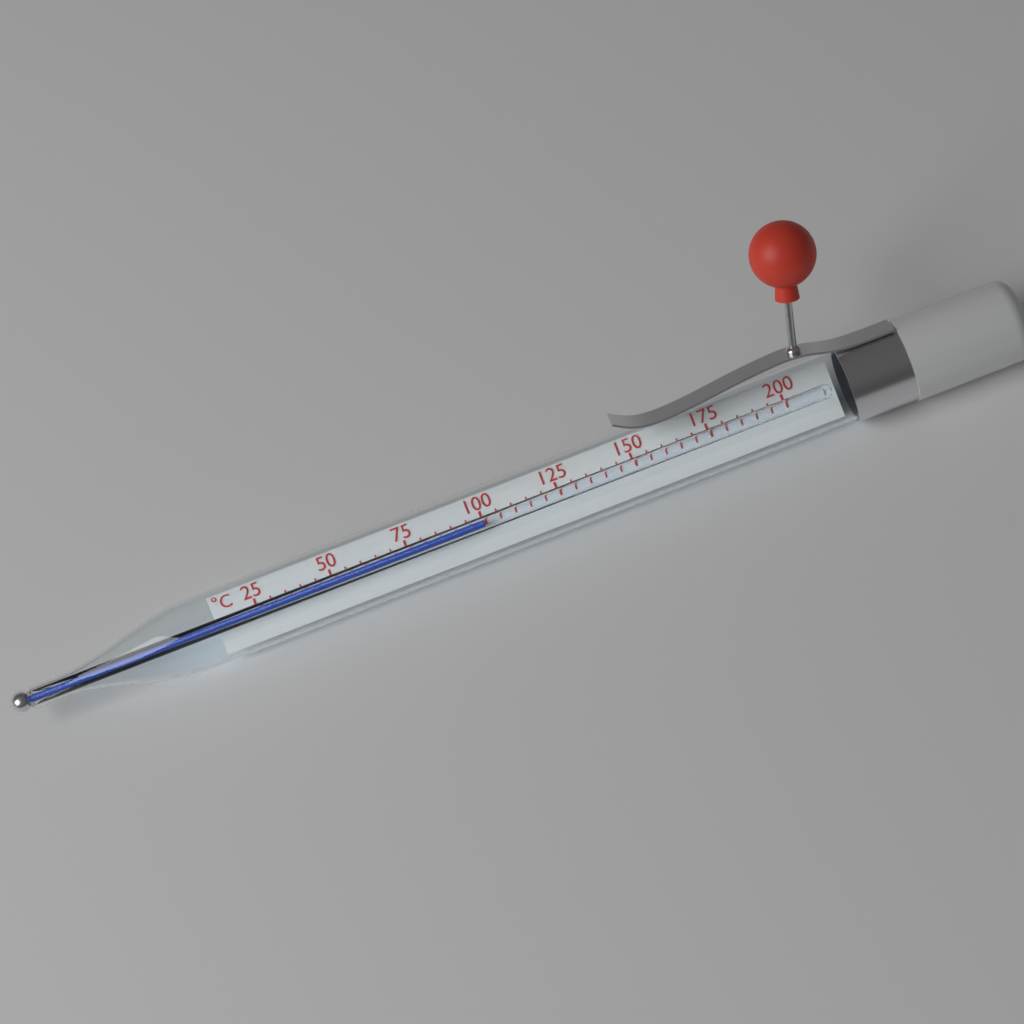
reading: 100 °C
